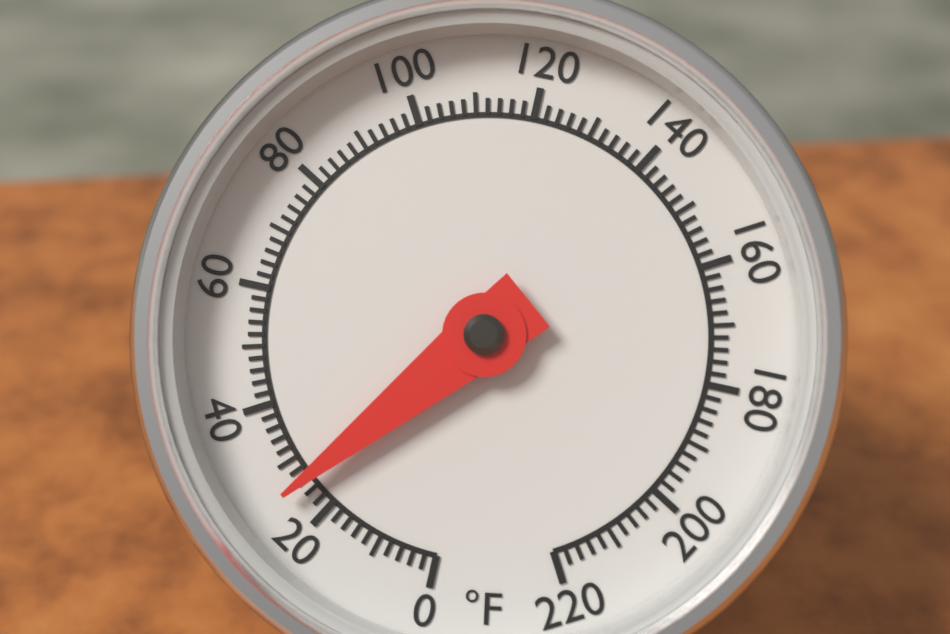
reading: 26 °F
